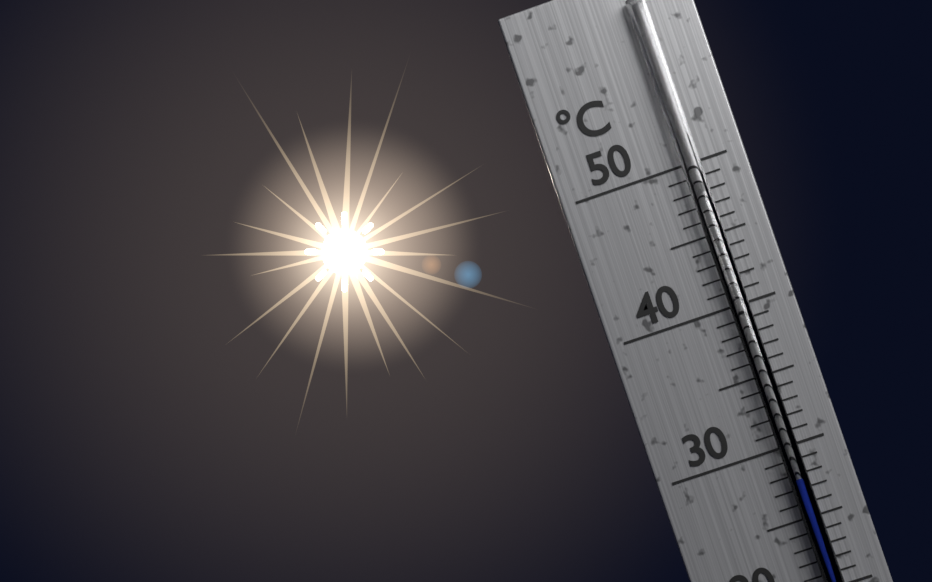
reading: 28 °C
